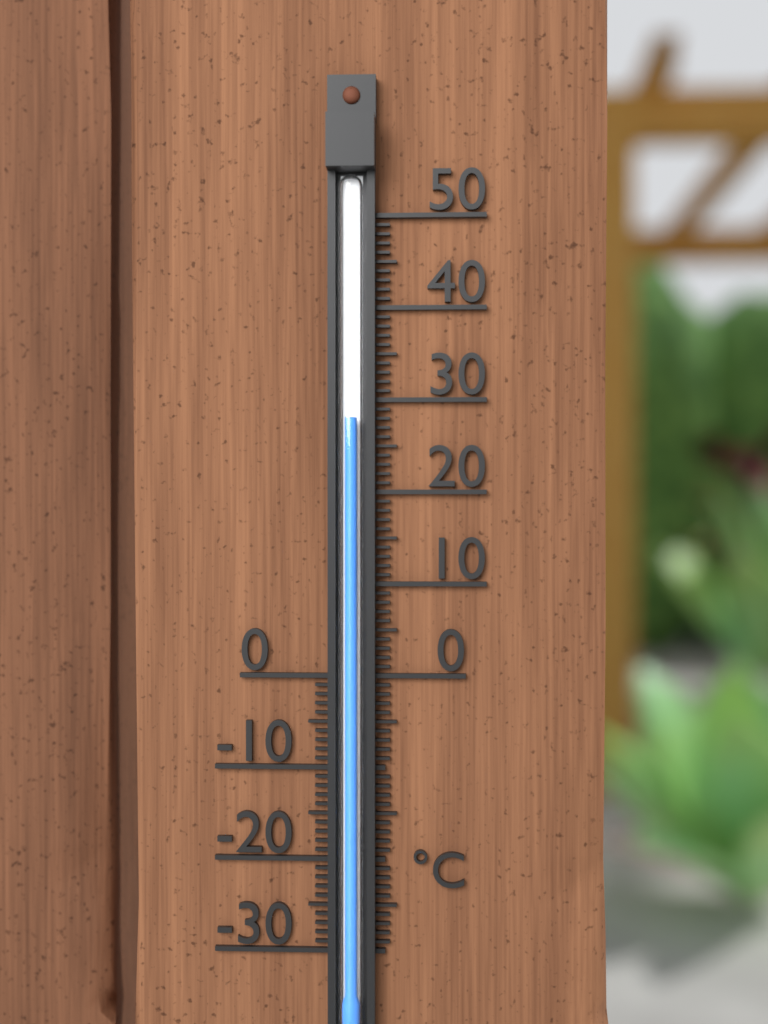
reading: 28 °C
